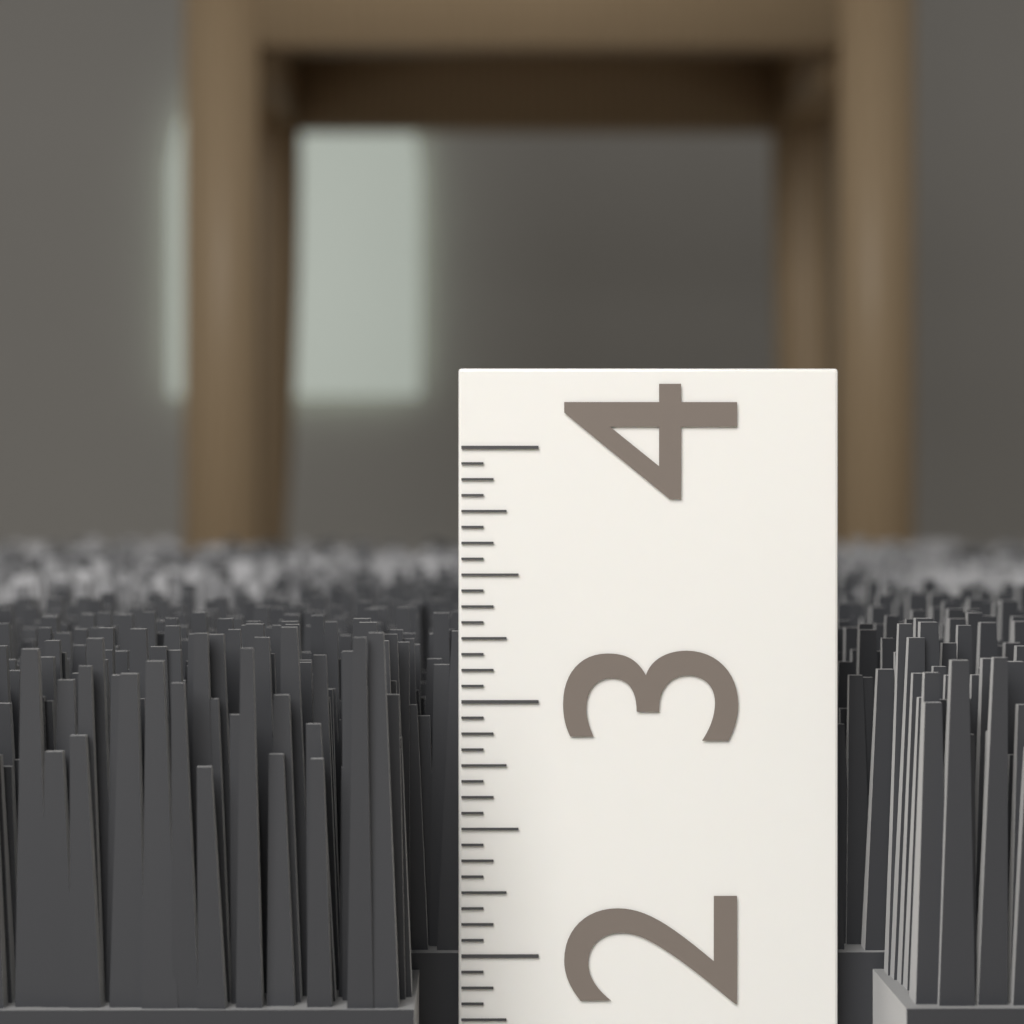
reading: 3.3125 (no unit)
